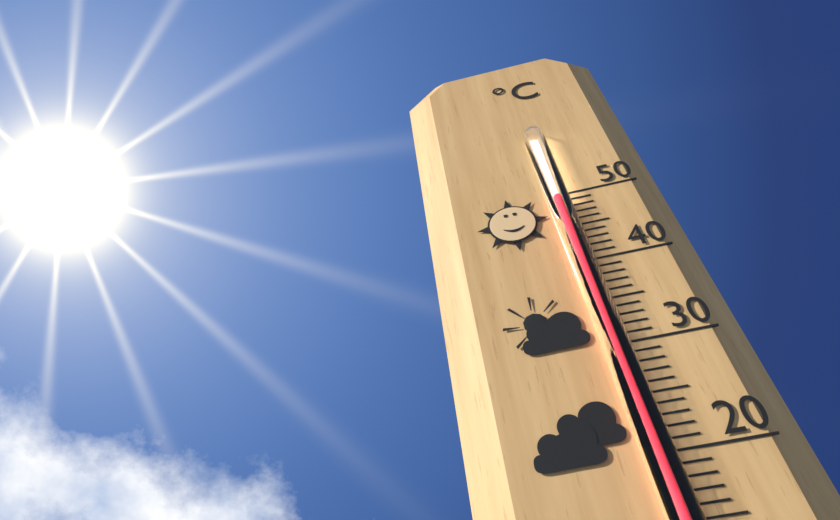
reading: 49 °C
